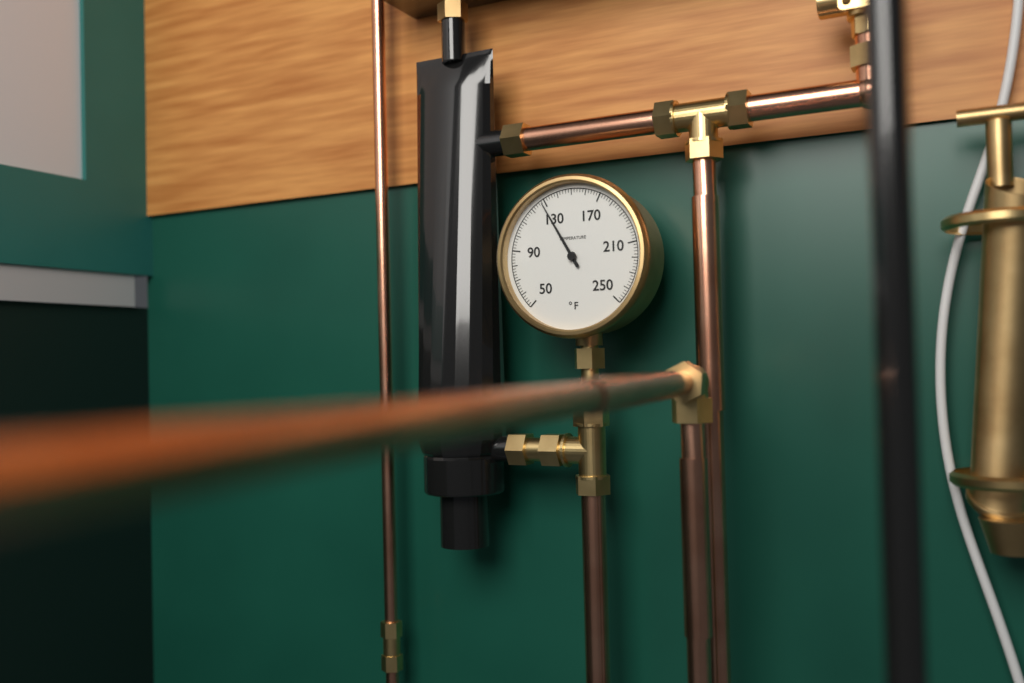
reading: 128 °F
